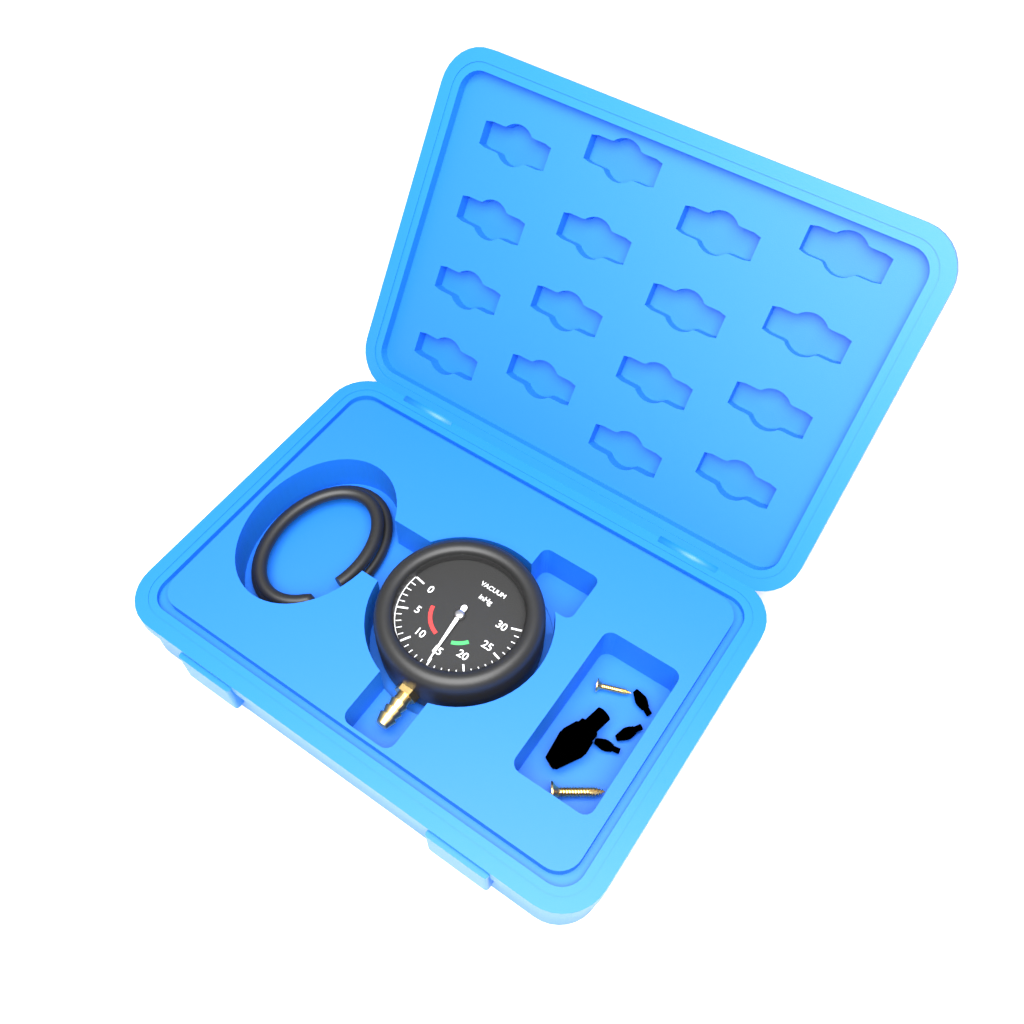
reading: 15 inHg
